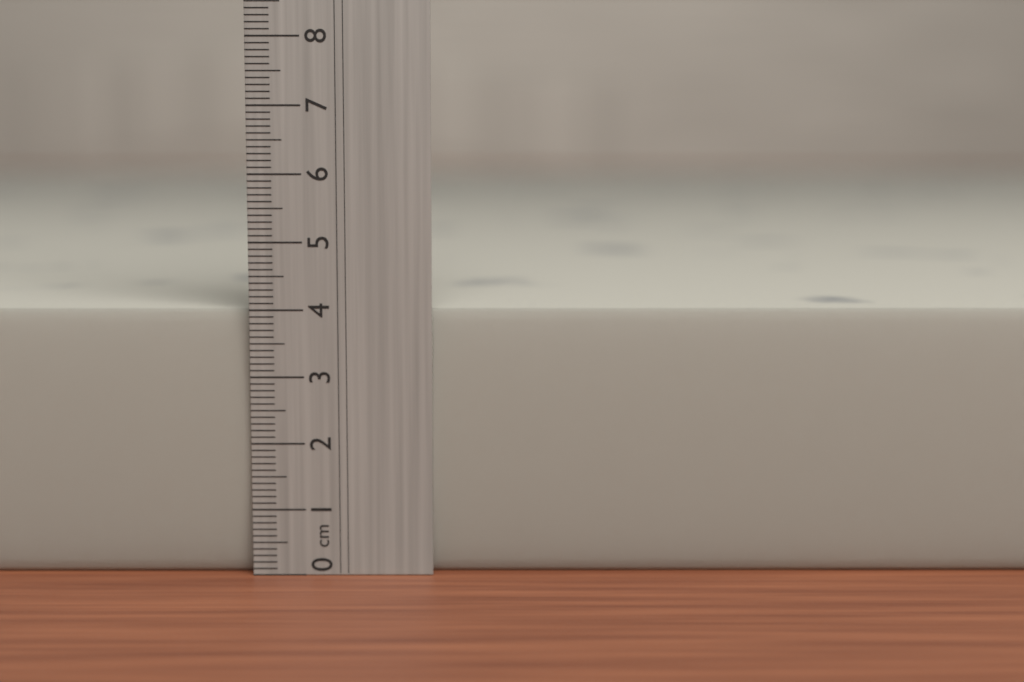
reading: 4.0 cm
